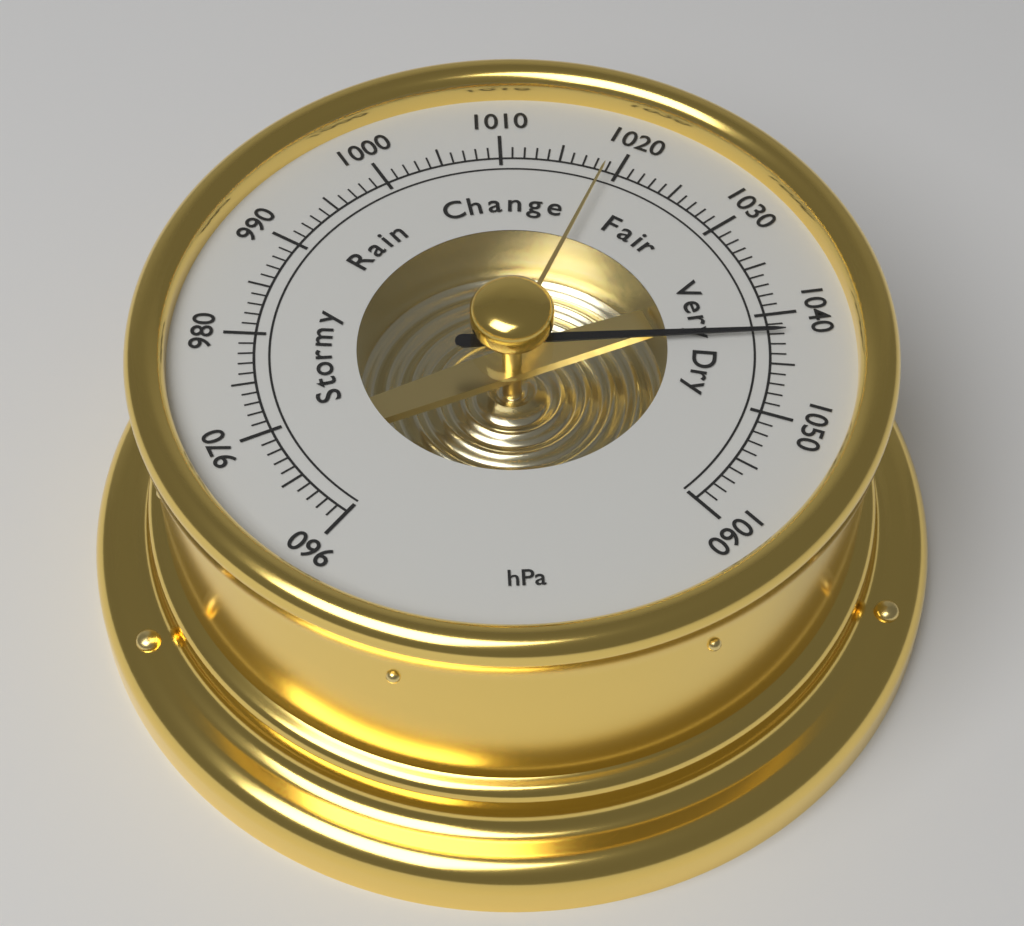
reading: 1042 hPa
